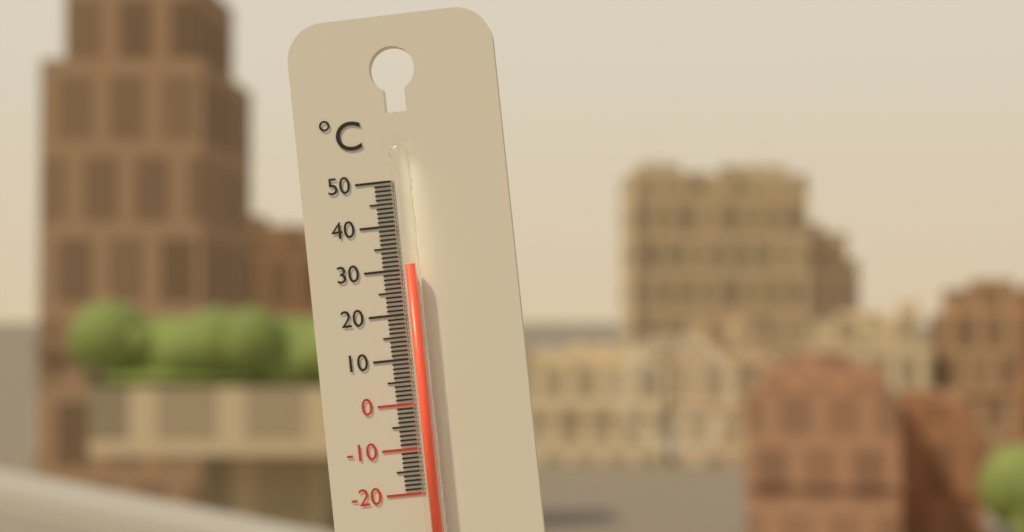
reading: 31 °C
